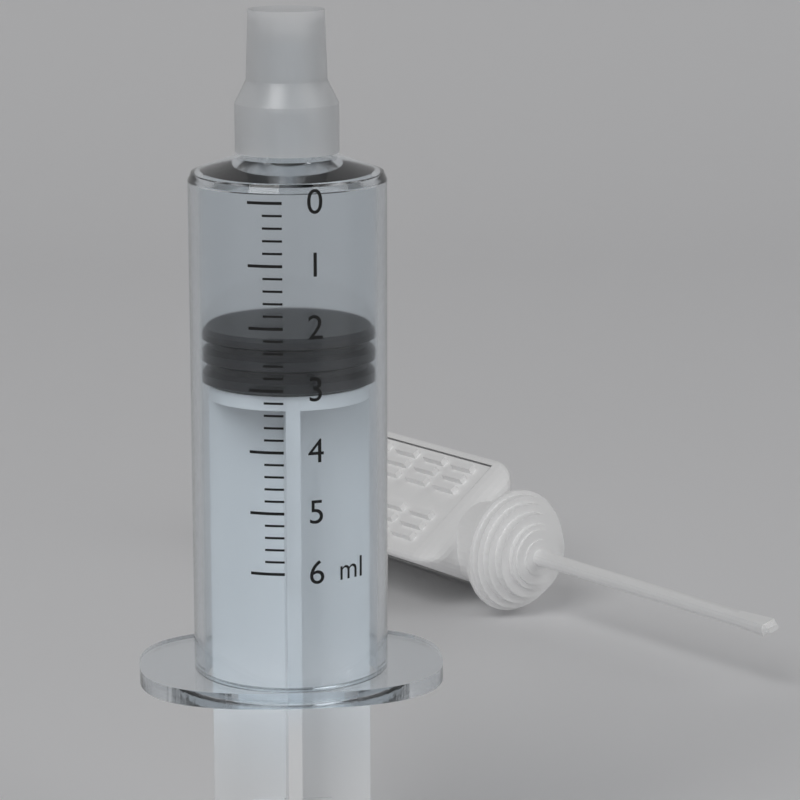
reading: 2.2 ml
